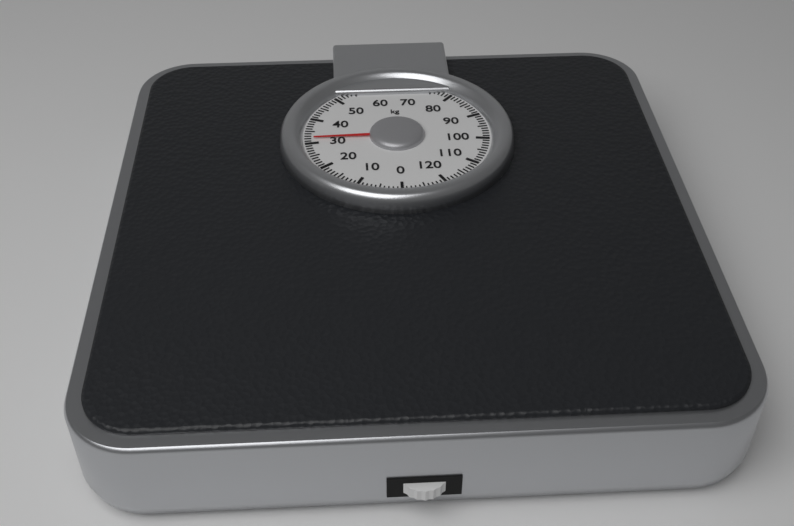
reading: 32 kg
